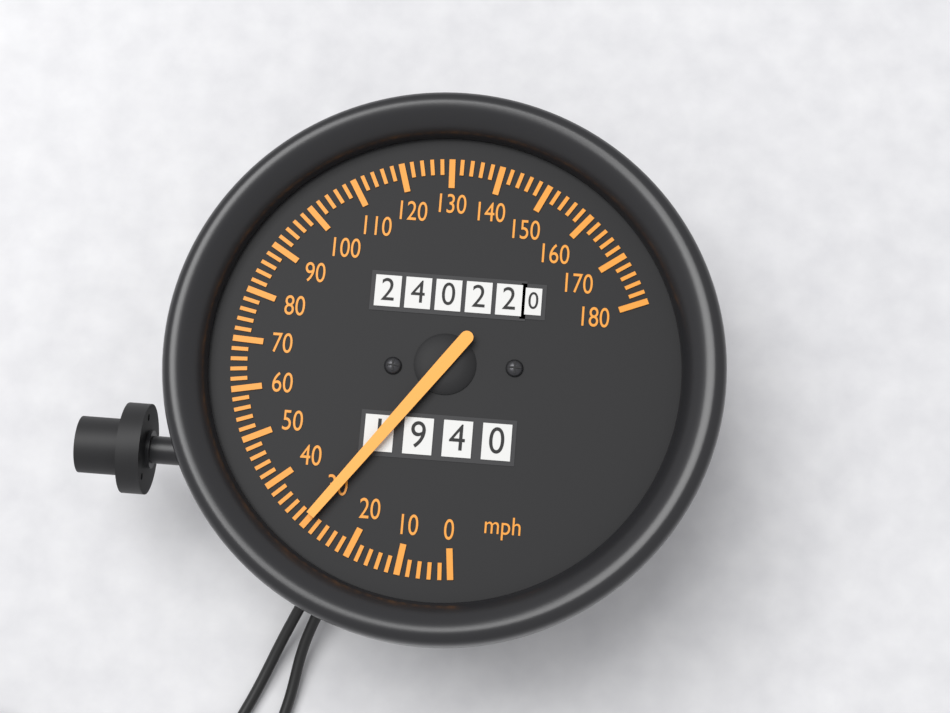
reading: 30 mph
